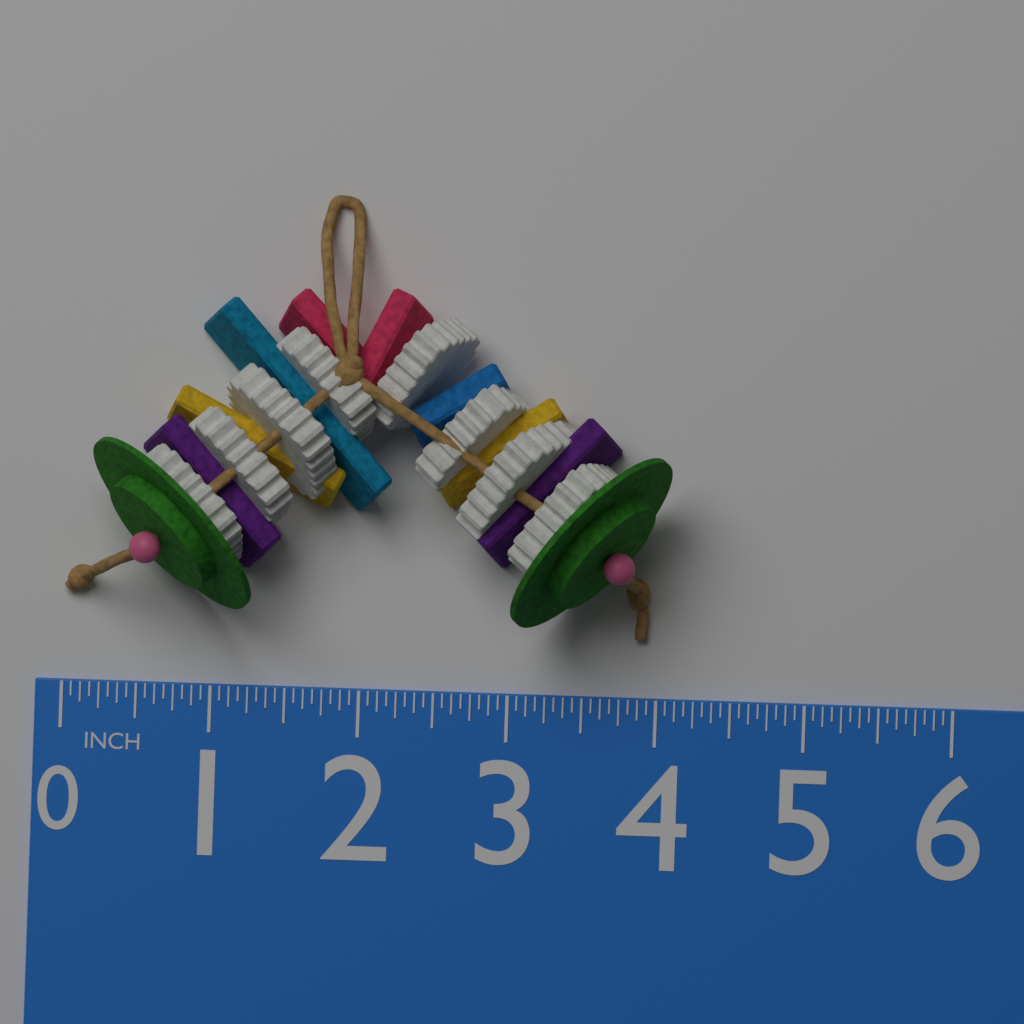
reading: 4.0625 in
